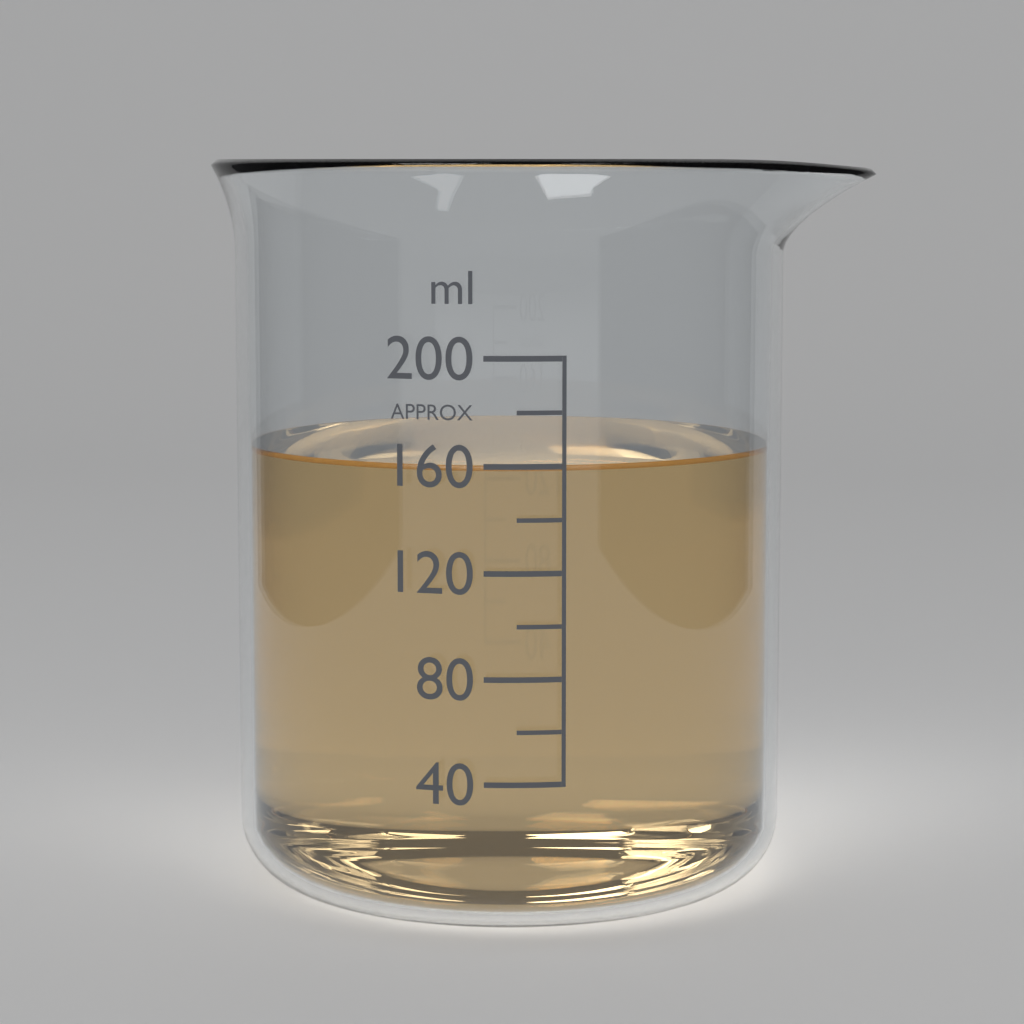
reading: 160 ml
